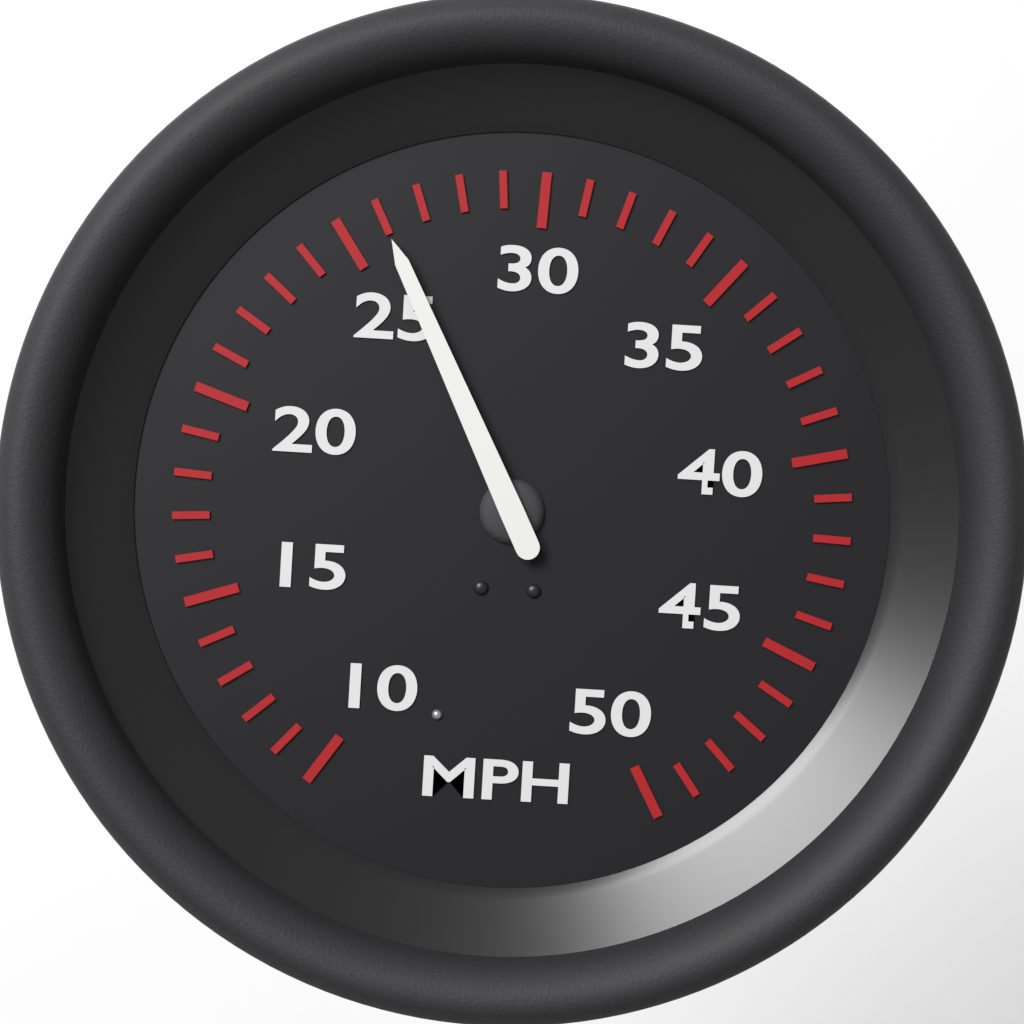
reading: 26 MPH
